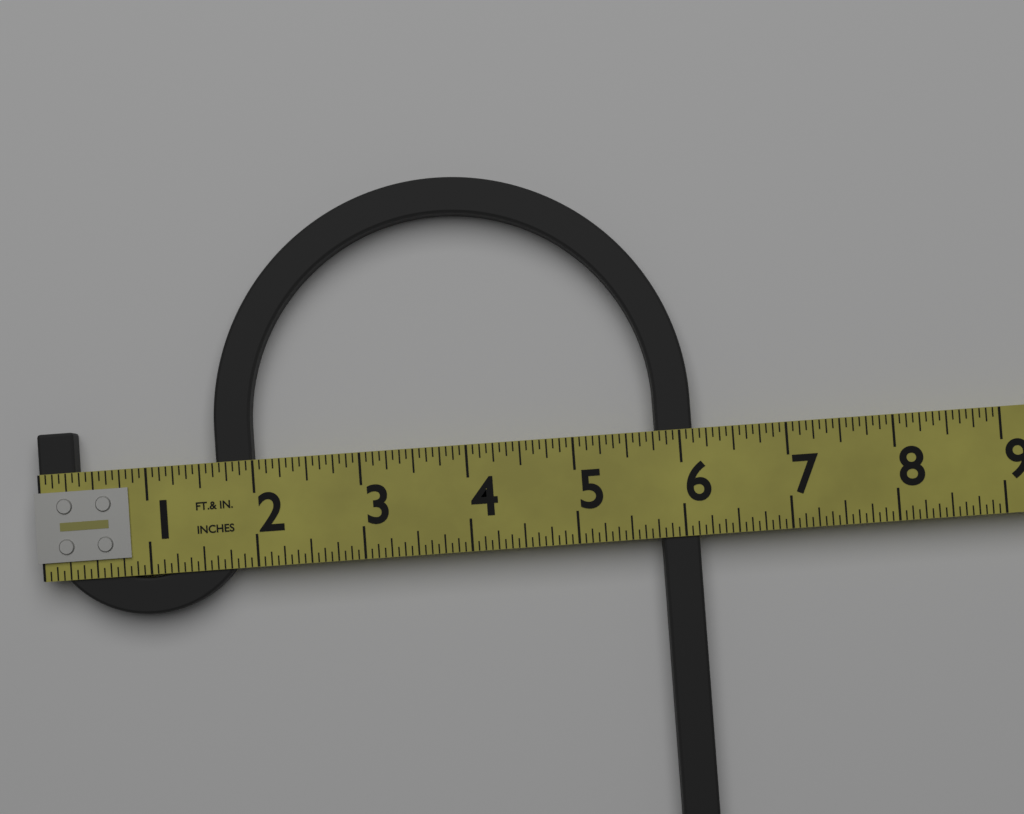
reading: 6.1250 in
